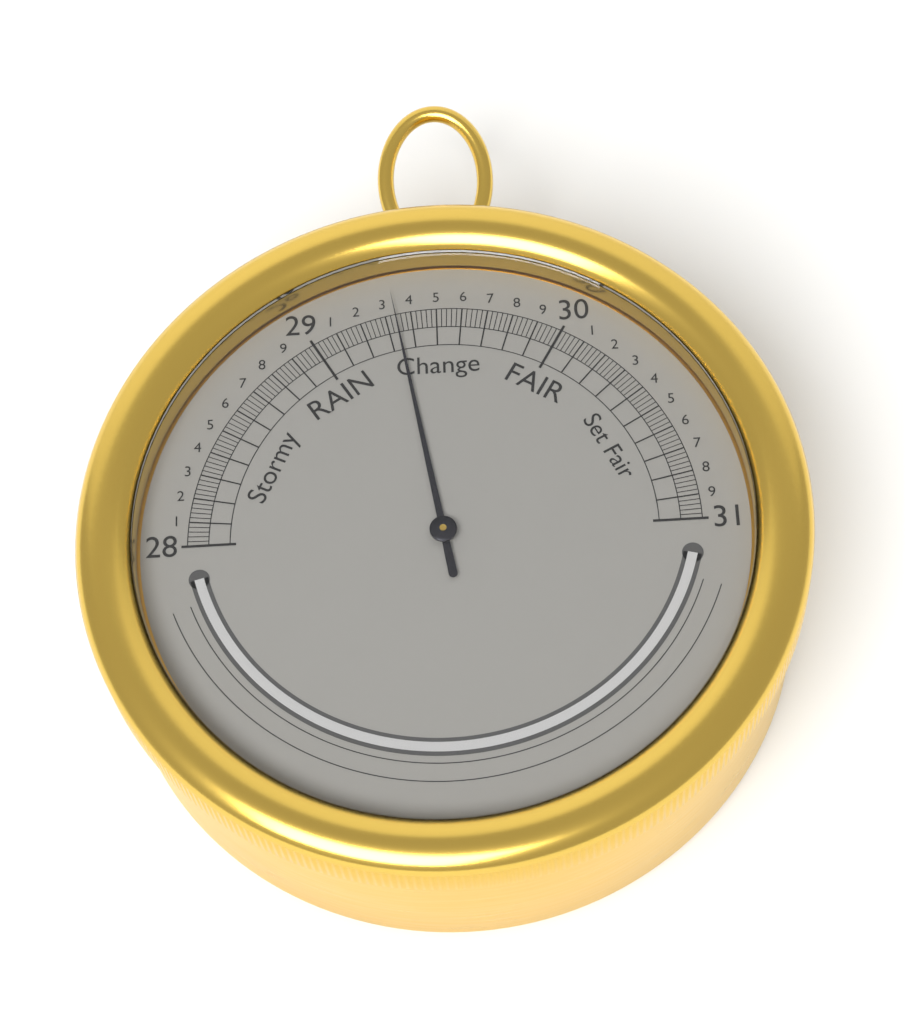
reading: 29.34 inHg
